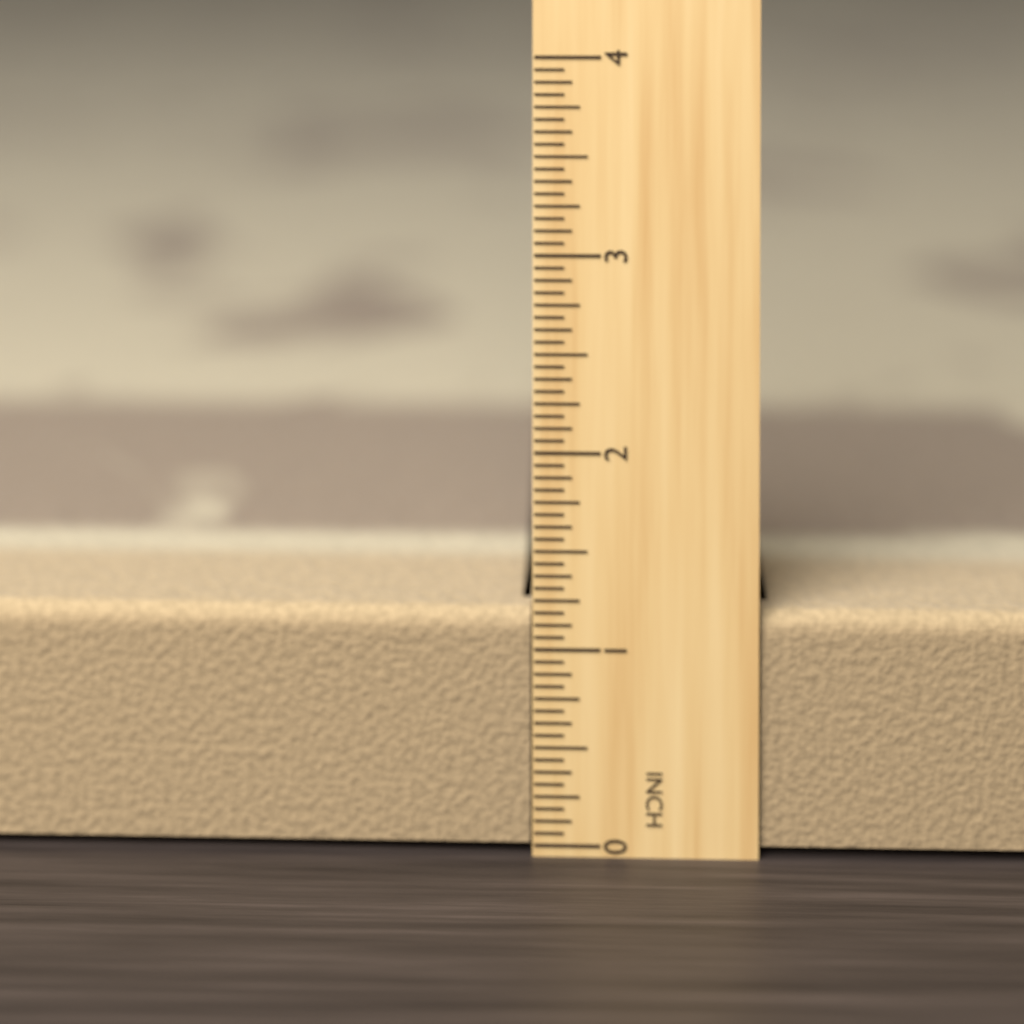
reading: 1.1875 in
